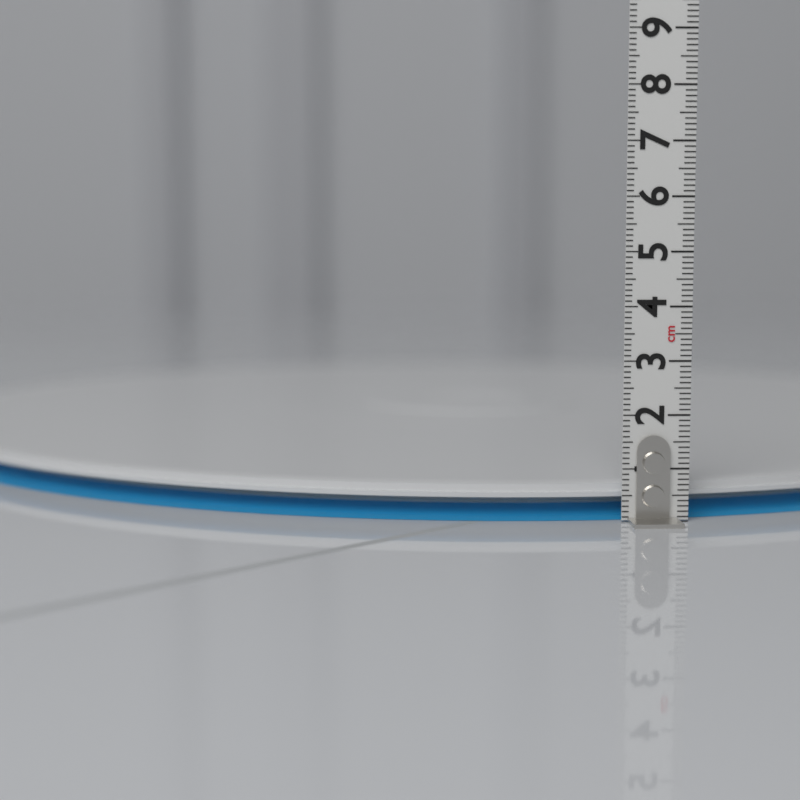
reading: 0.7 cm
